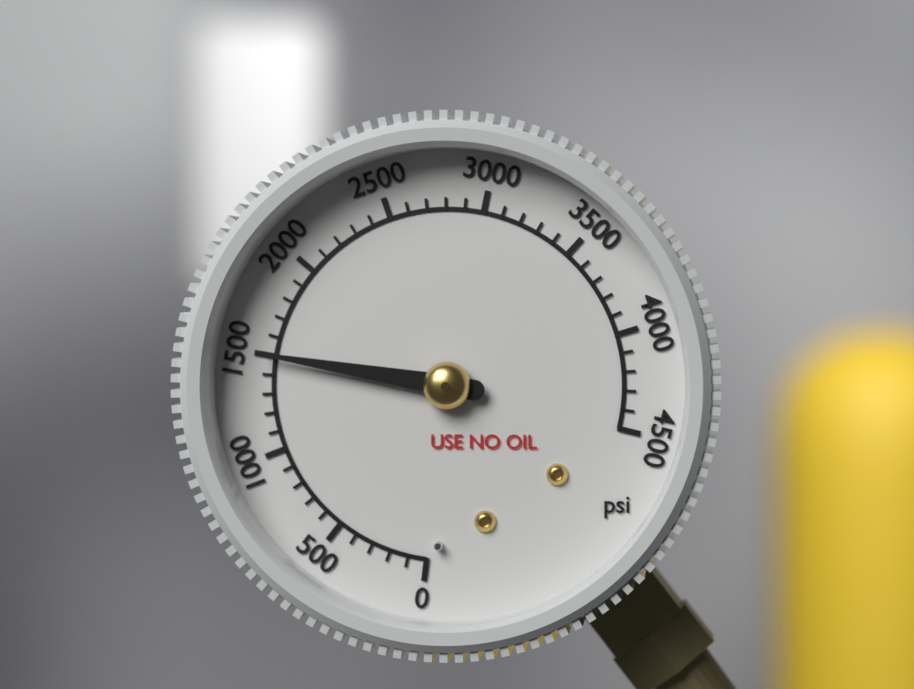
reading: 1500 psi
